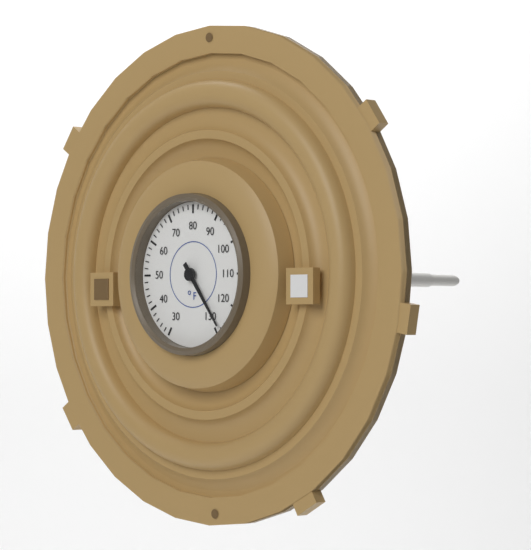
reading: 128 °F
